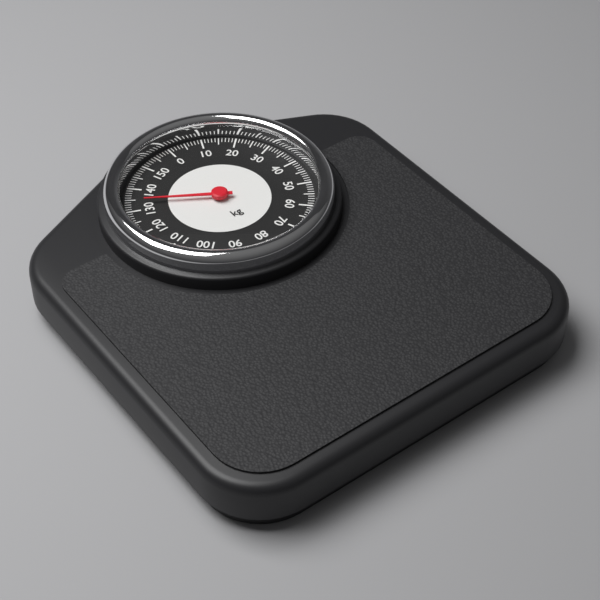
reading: 134 kg
